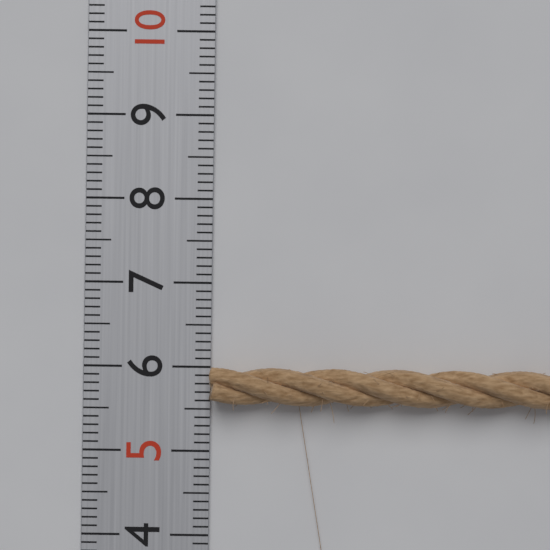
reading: 6.0 (no unit)
